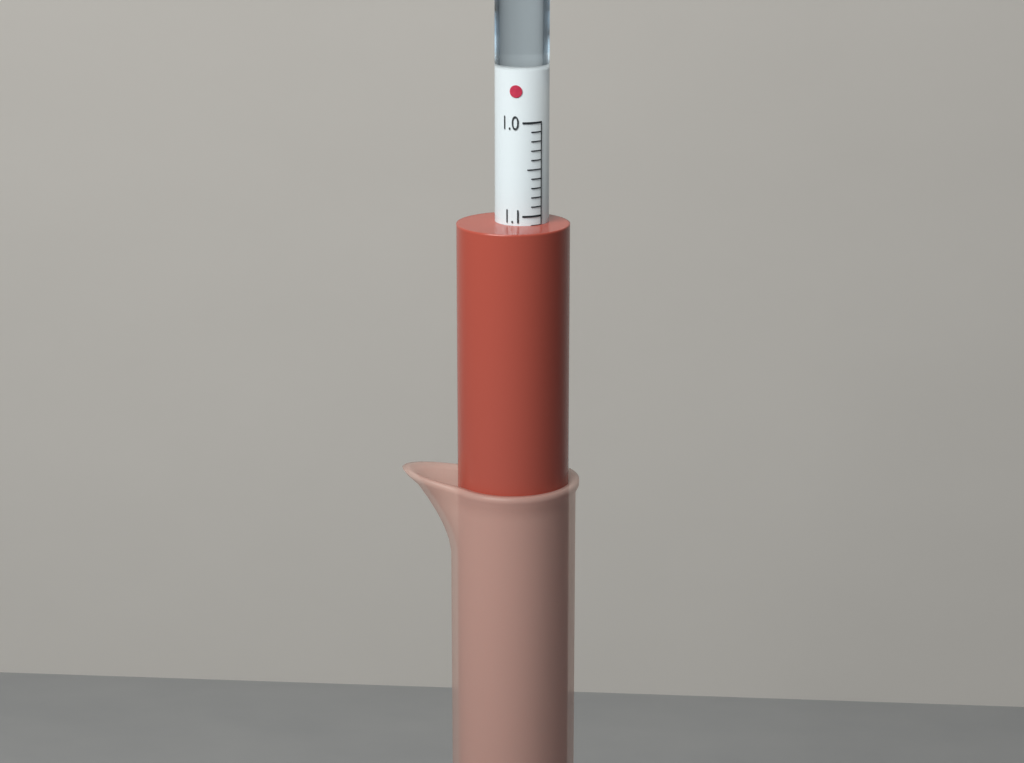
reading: 1.11 (no unit)
